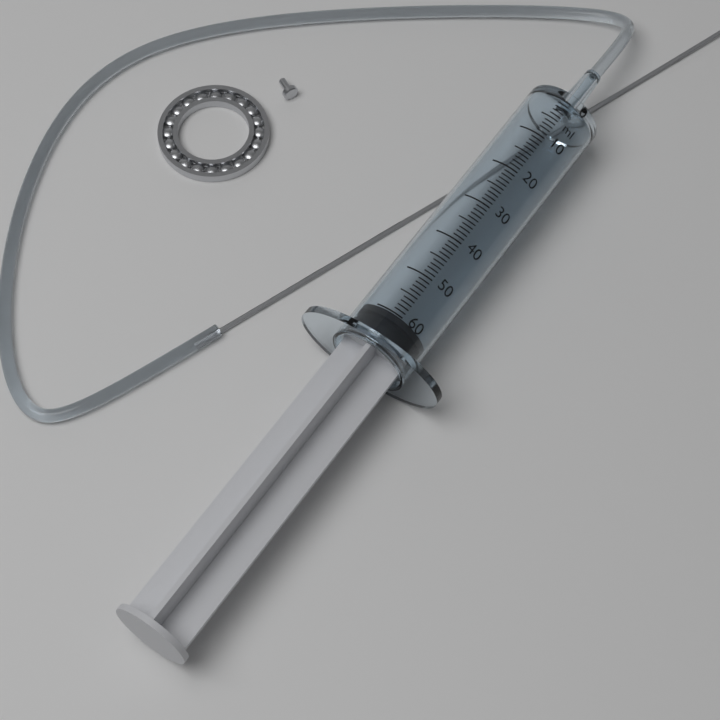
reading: 60 ml
